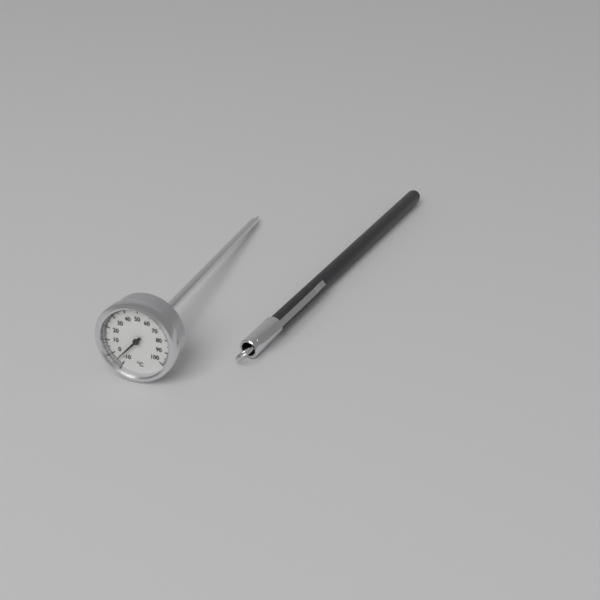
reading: -5 °C
